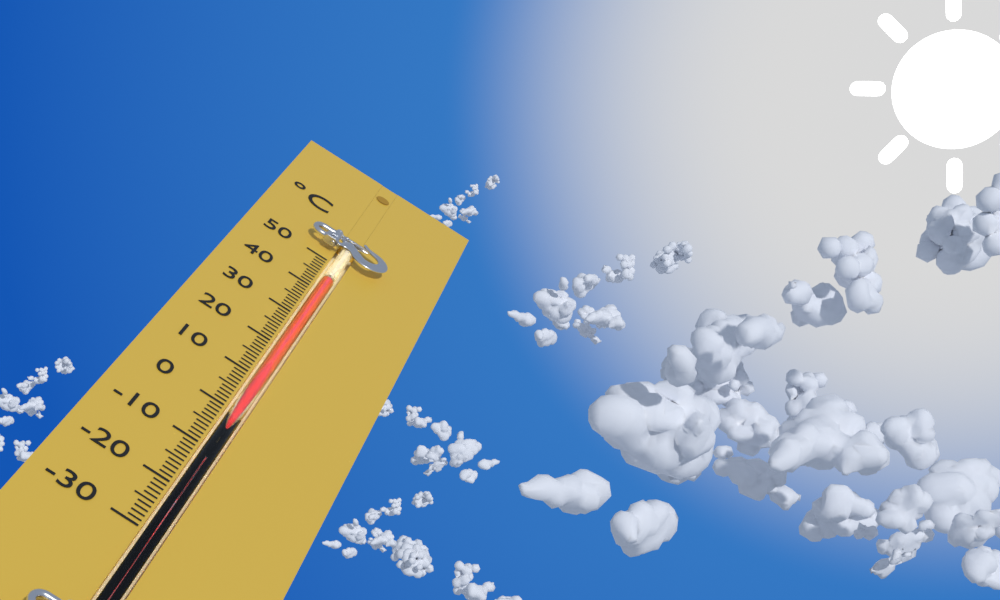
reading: 44 °C
